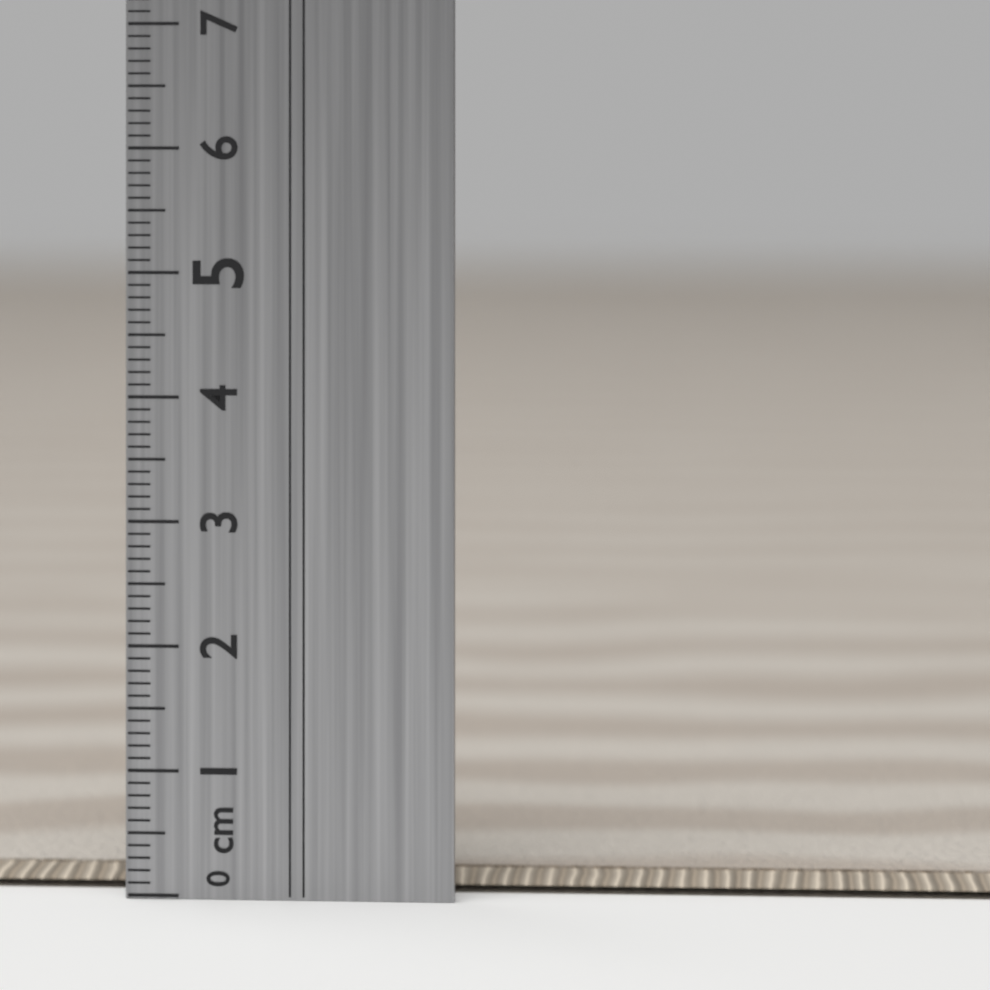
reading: 0.1 cm
